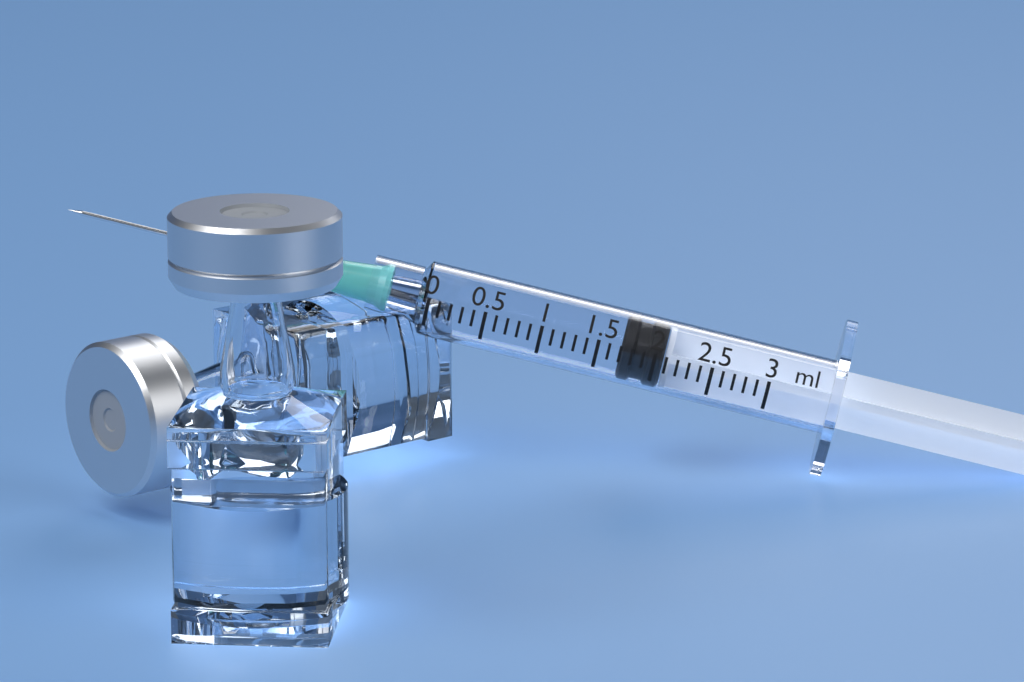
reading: 1.7 ml
